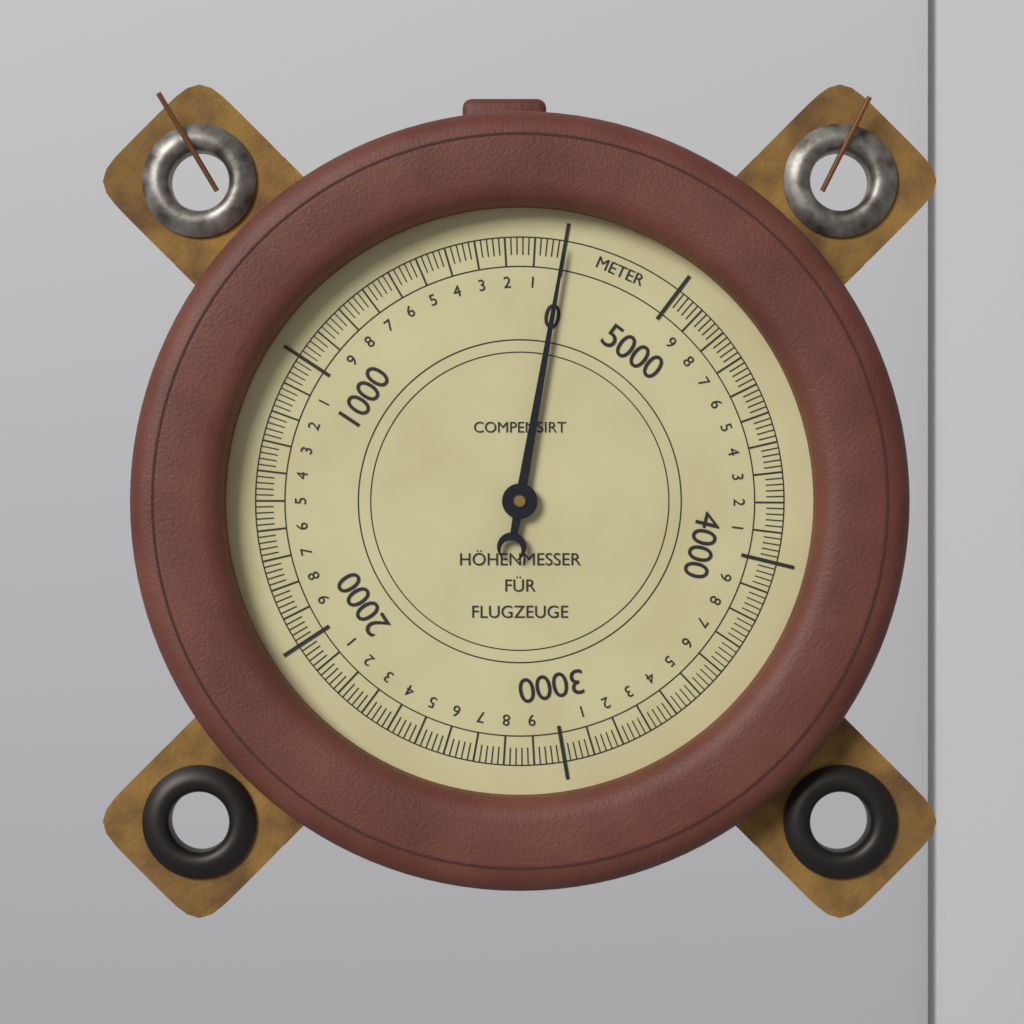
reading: 0 m
